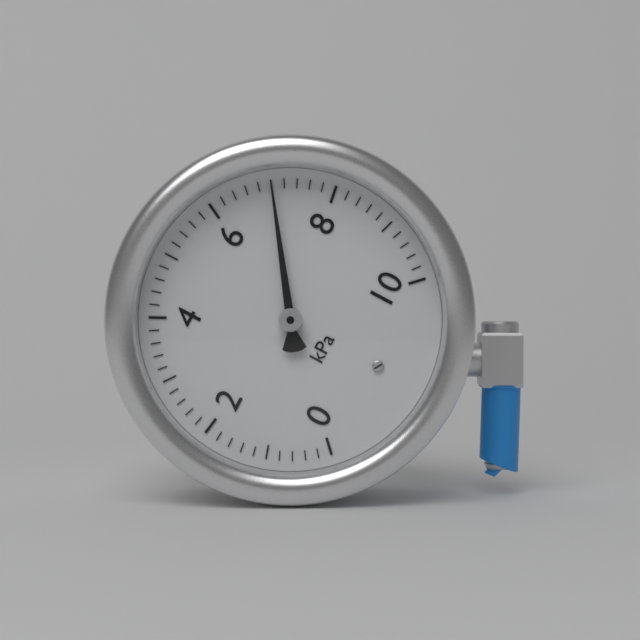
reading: 7.0 kPa
